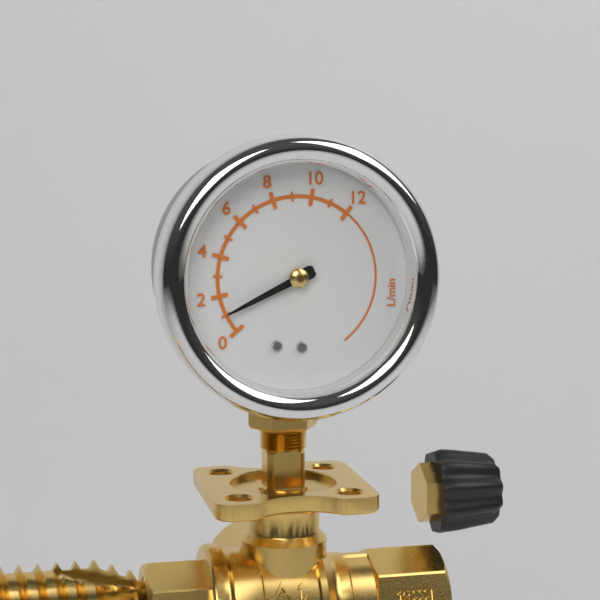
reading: 1 L/min
